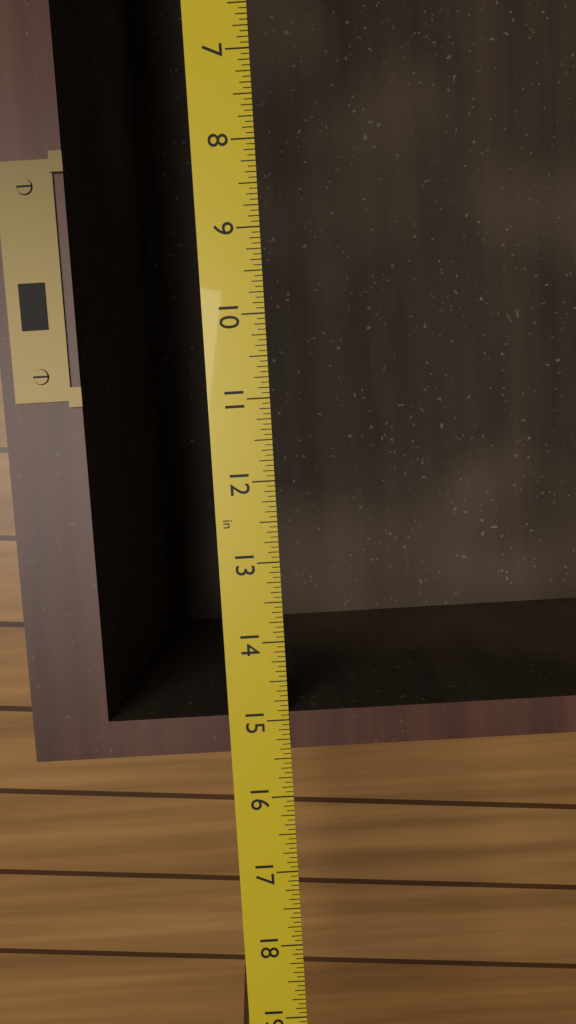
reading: 15.3750 in
